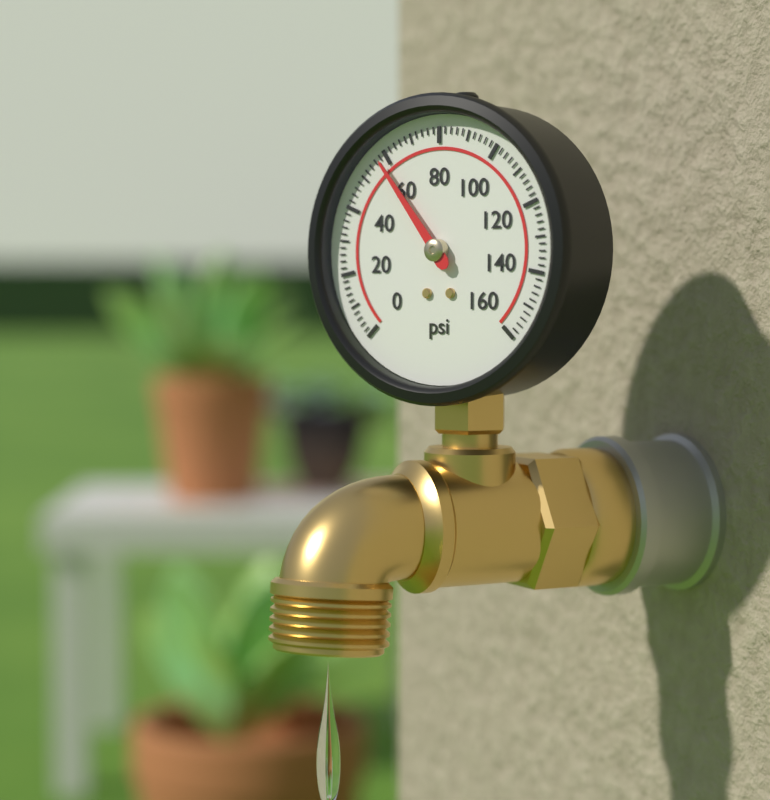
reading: 58 psi
